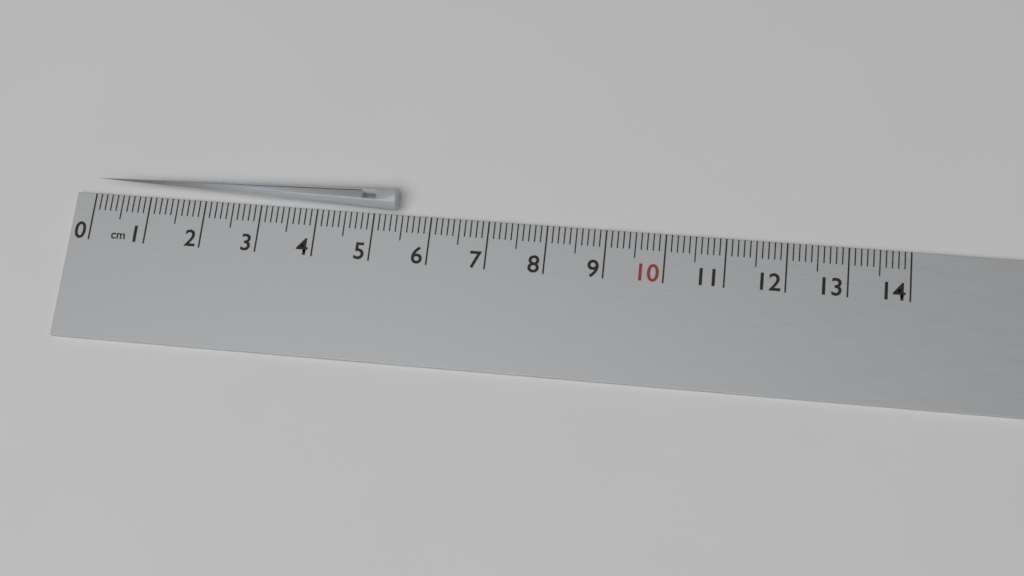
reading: 5.4 cm
